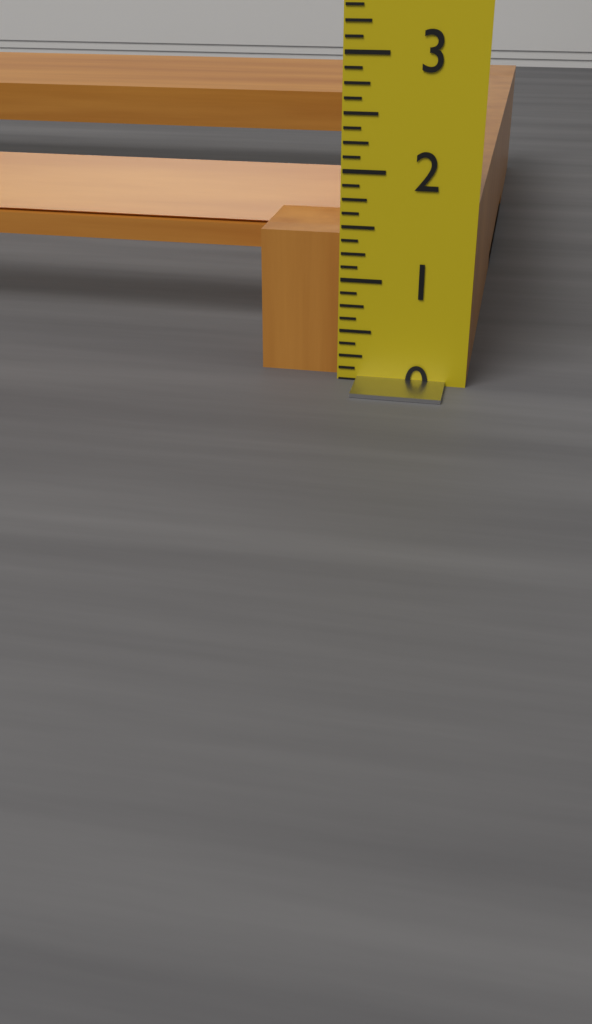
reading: 1.750 in
